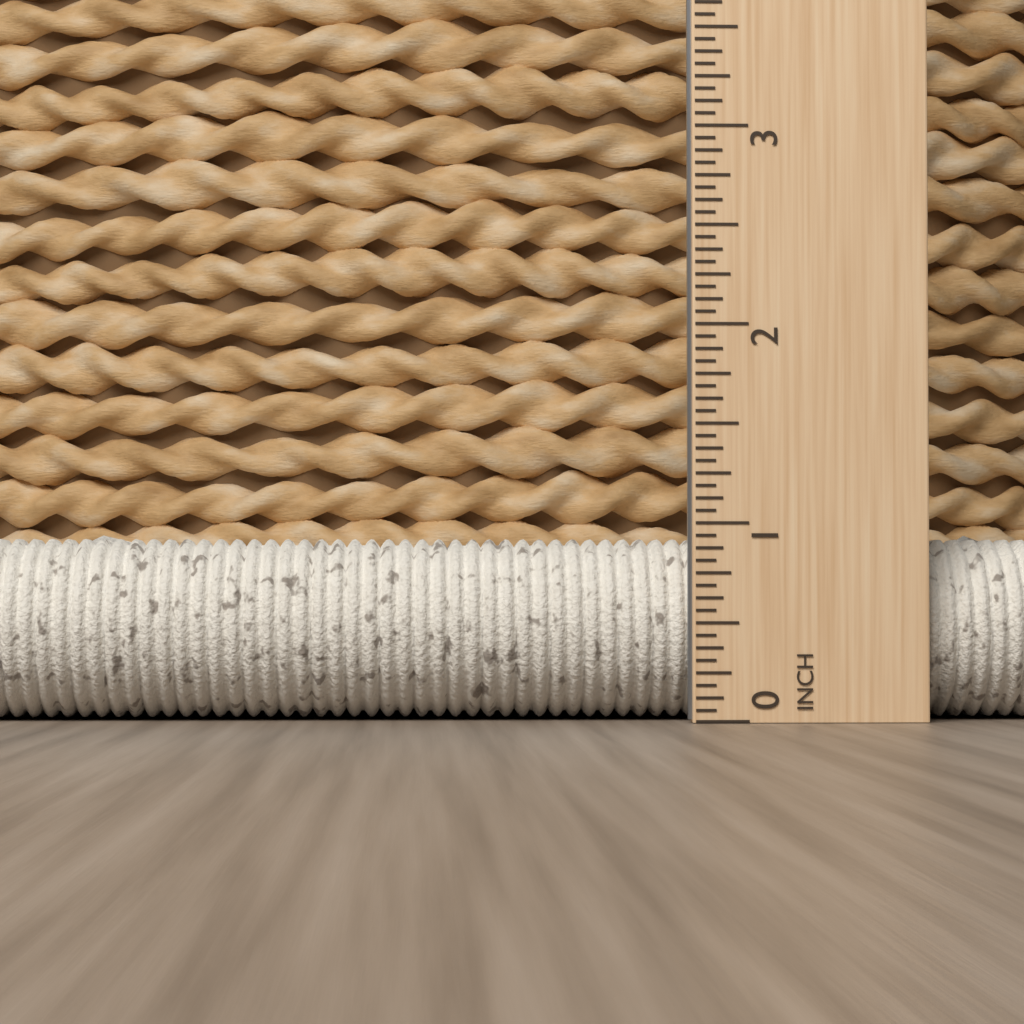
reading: 1.0000 inch
